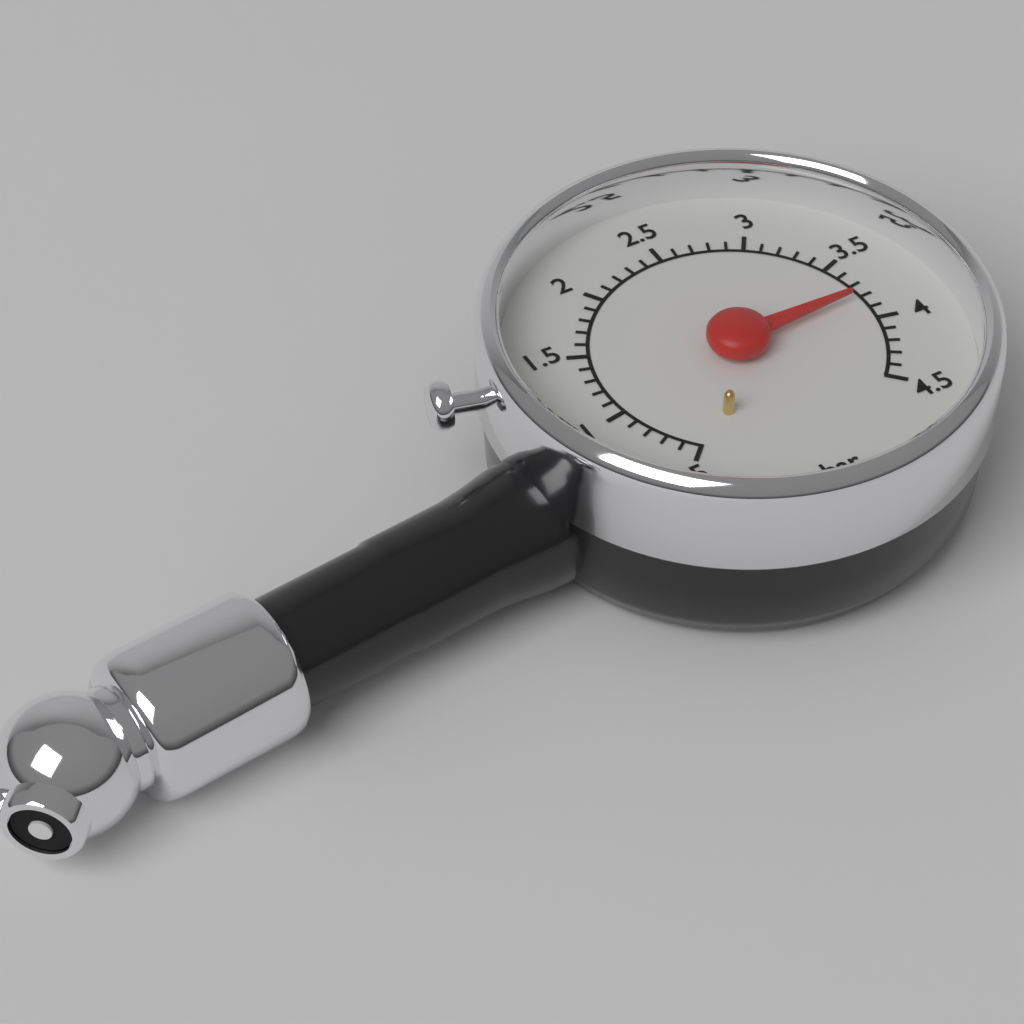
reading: 3.8 bar
